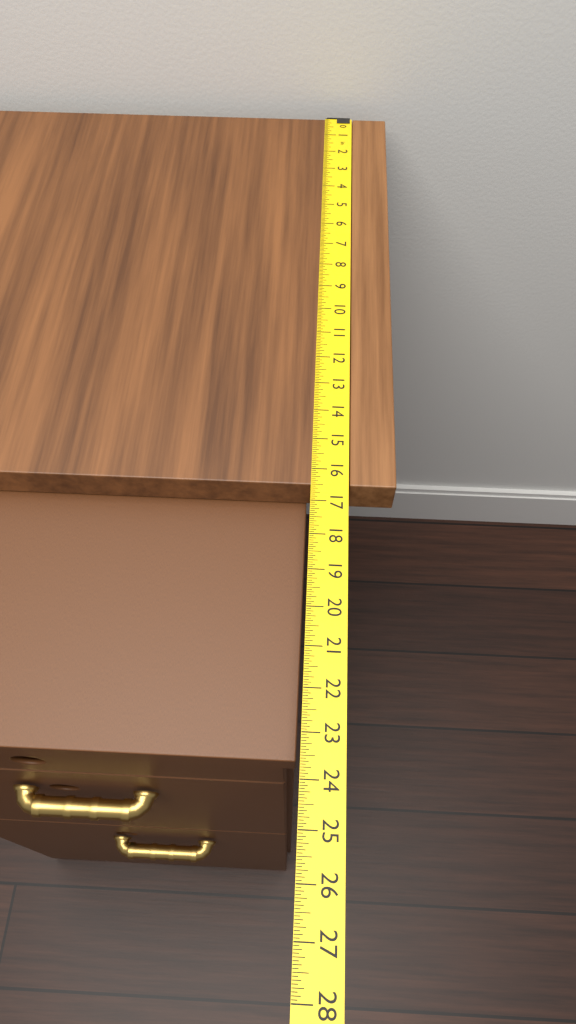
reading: 16.5000 in
